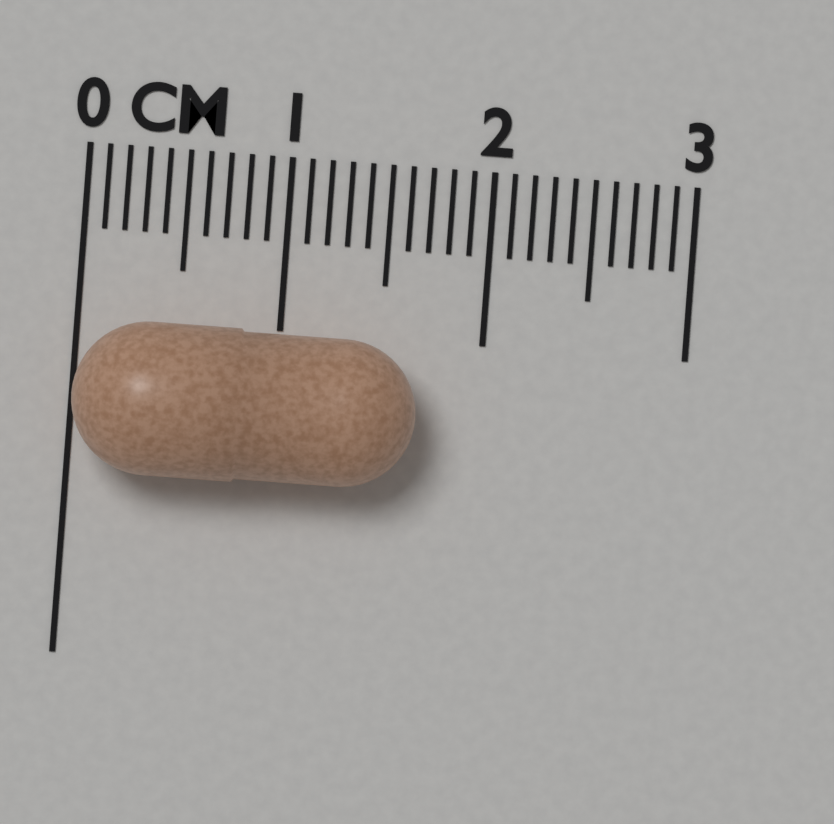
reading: 1.7 cm
